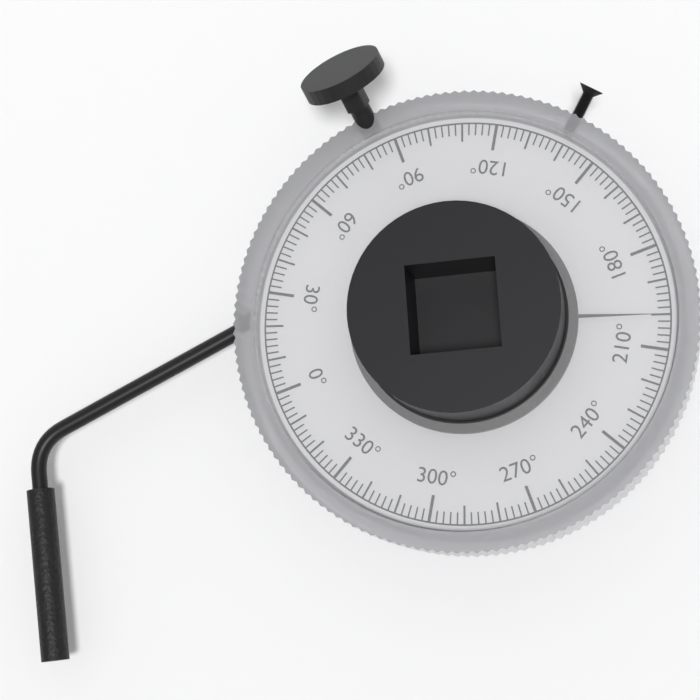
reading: 200 °
